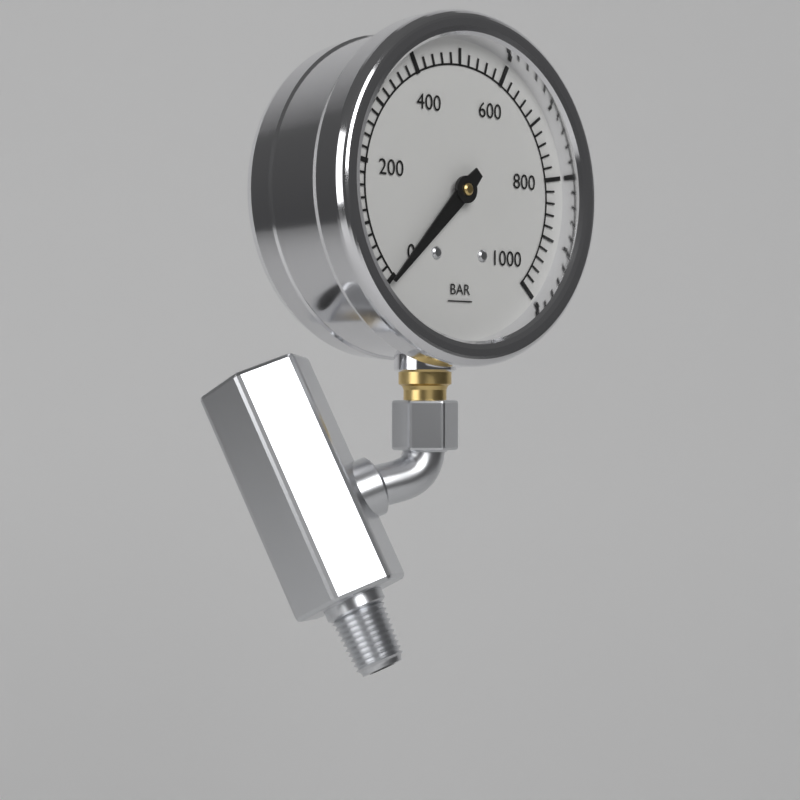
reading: 0 bar
